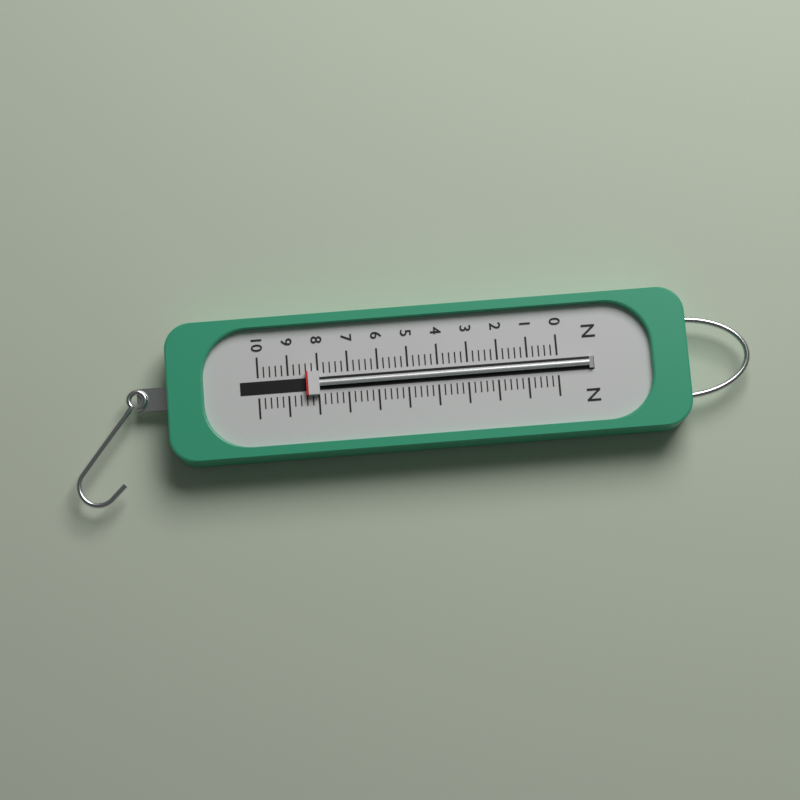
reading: 8.4 N
